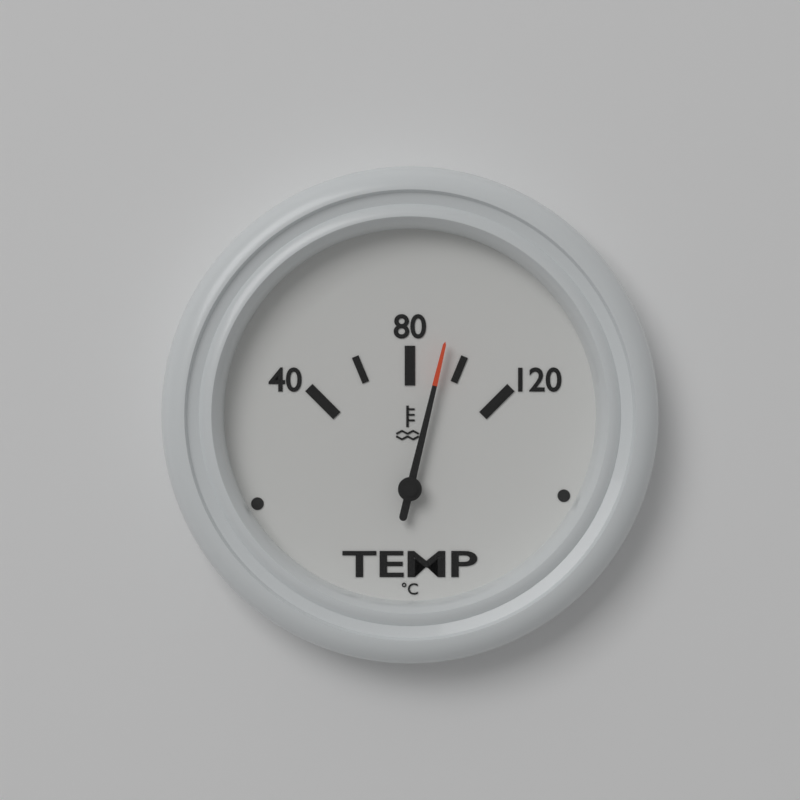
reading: 92 °C
